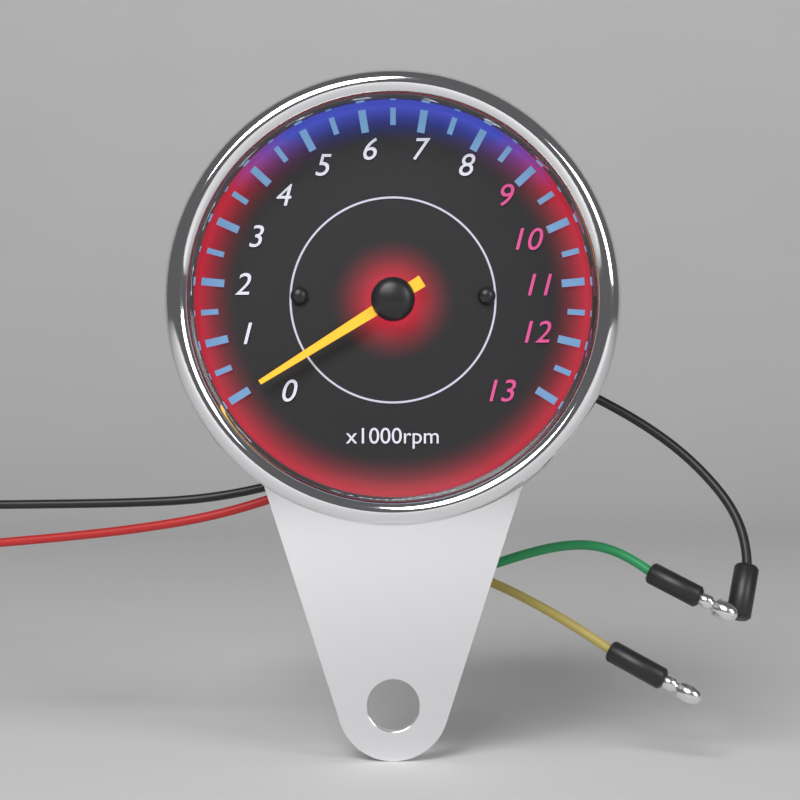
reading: 0 rpm
